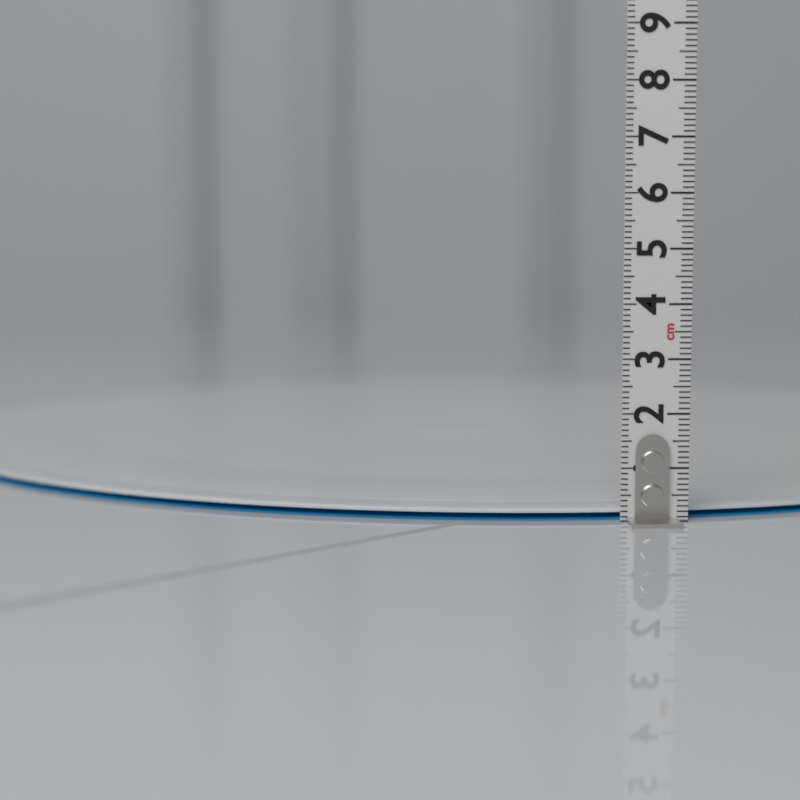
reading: 0.2 cm
